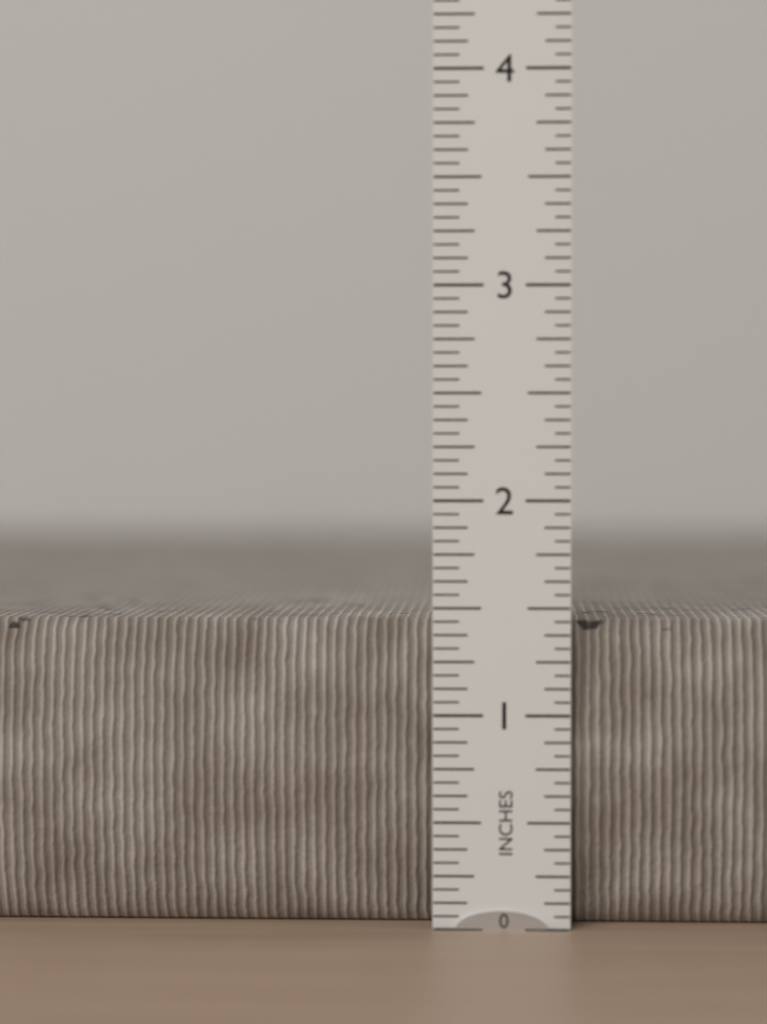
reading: 1.4375 in
